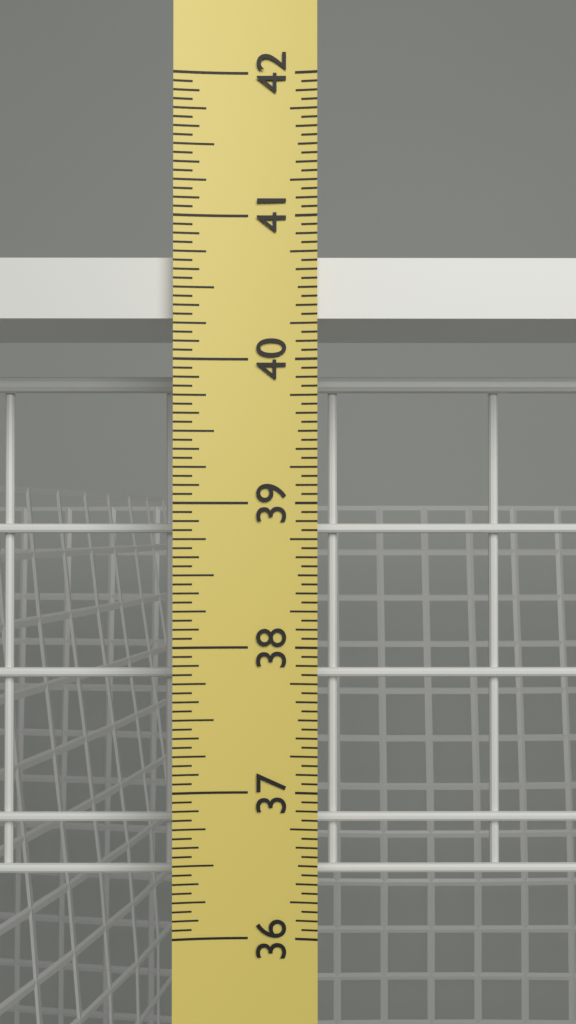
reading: 40.7500 in
